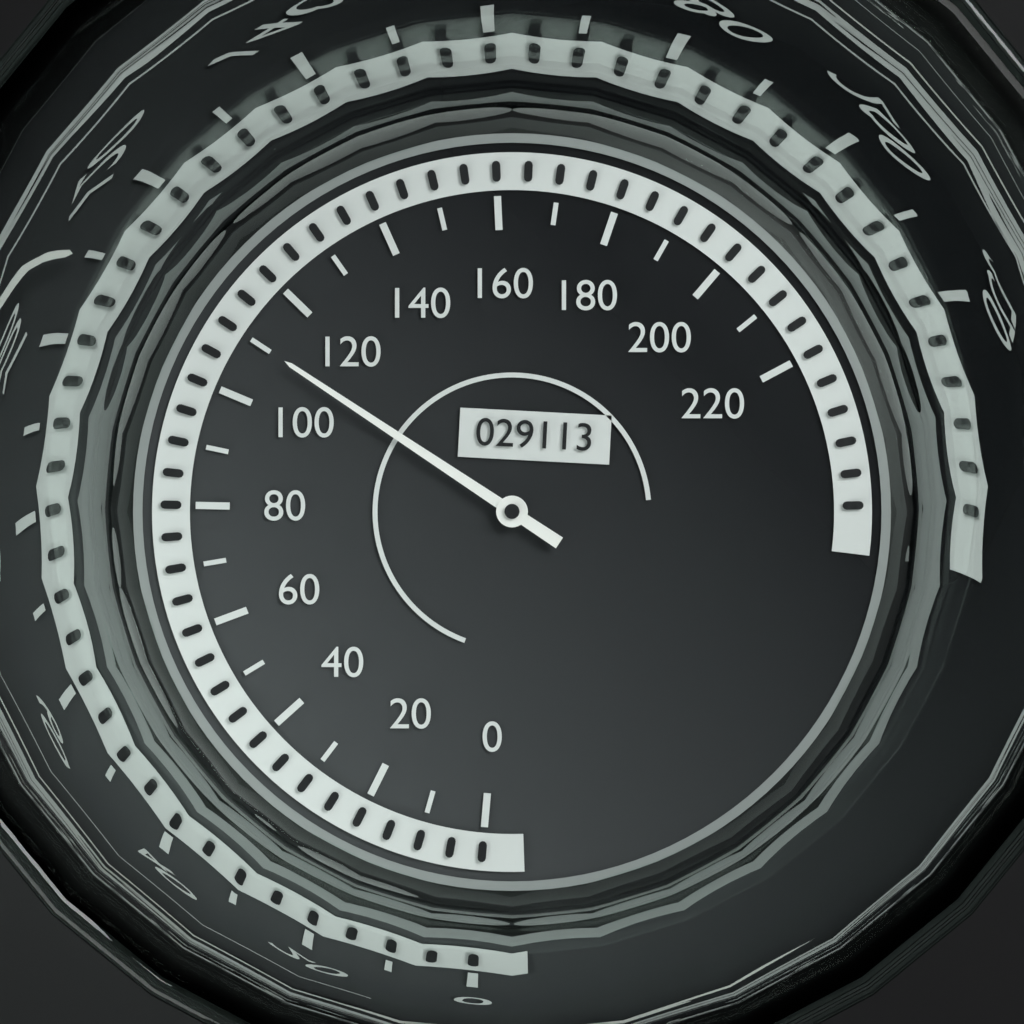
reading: 110 (no unit)
